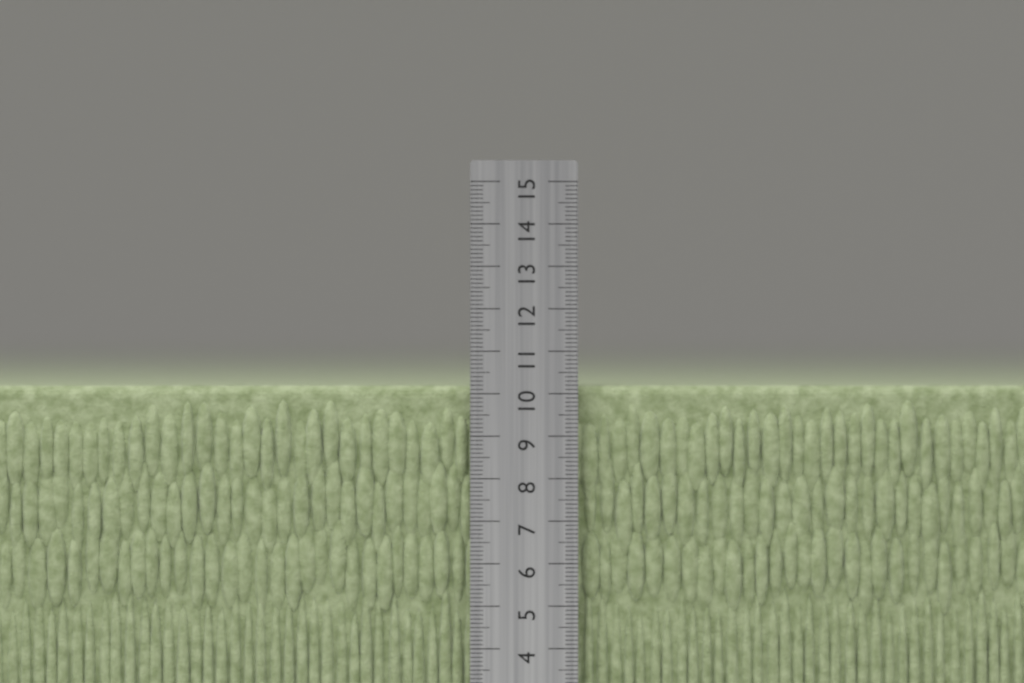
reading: 10.2 cm
